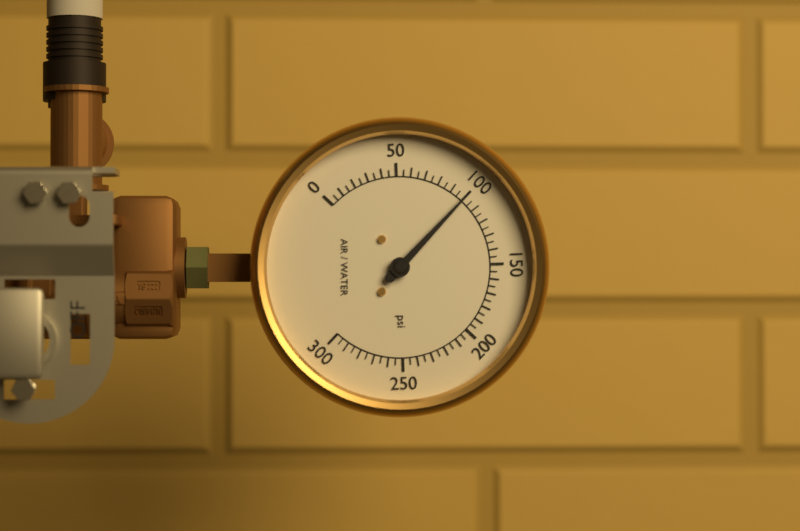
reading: 100 psi
